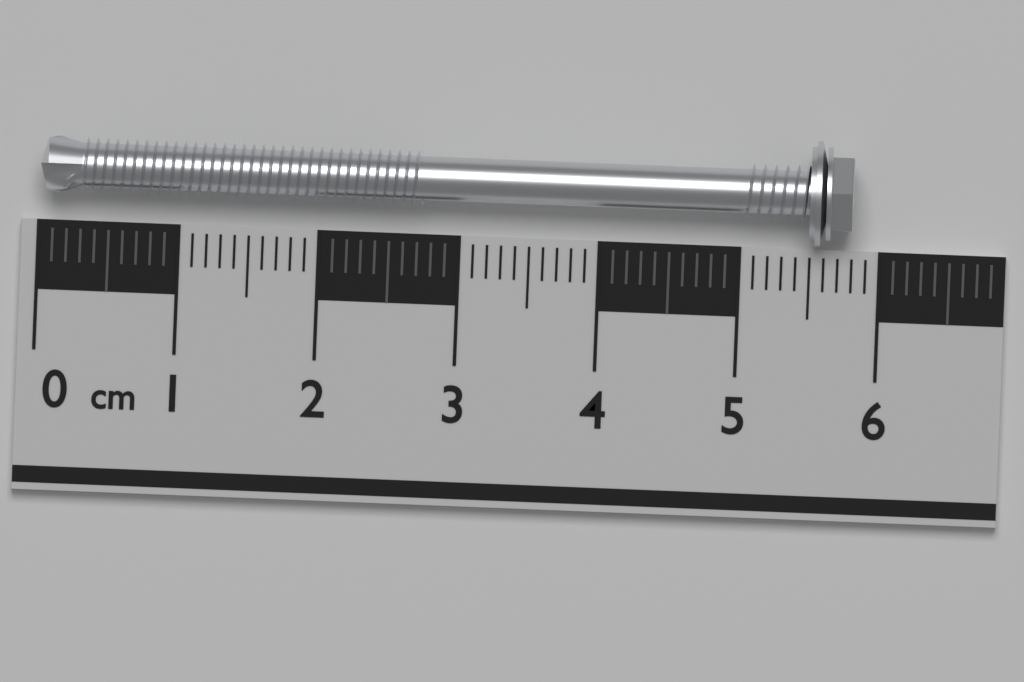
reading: 5.8 cm
